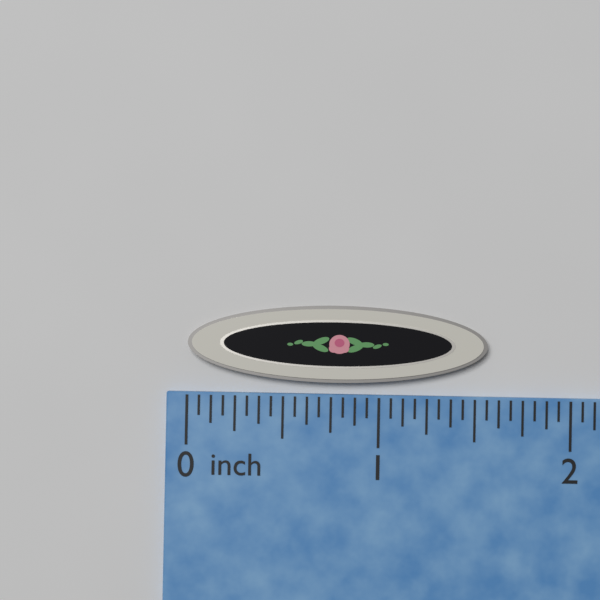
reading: 1.5625 inch
